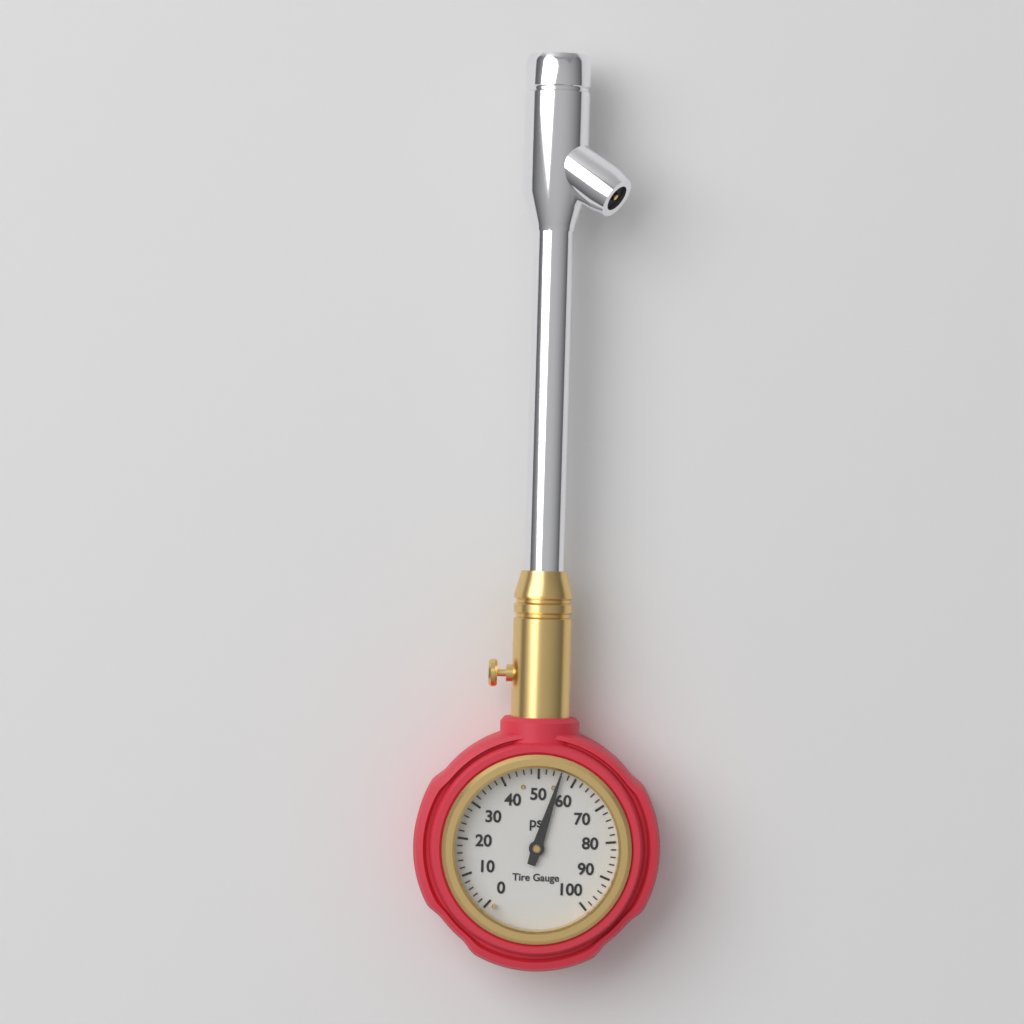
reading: 56 psi
